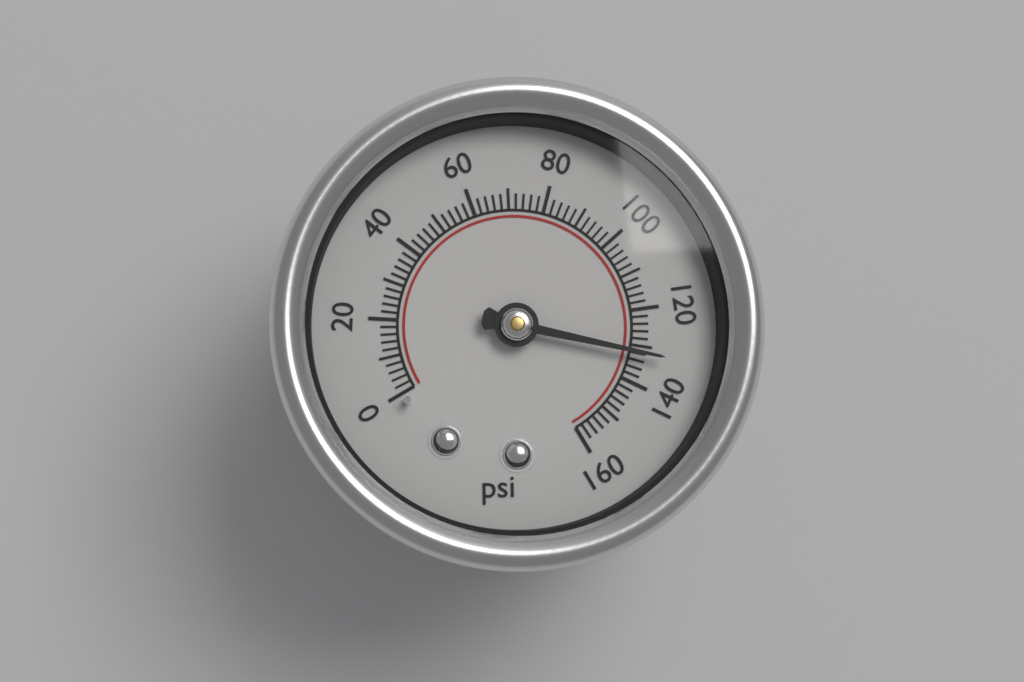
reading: 132 psi
